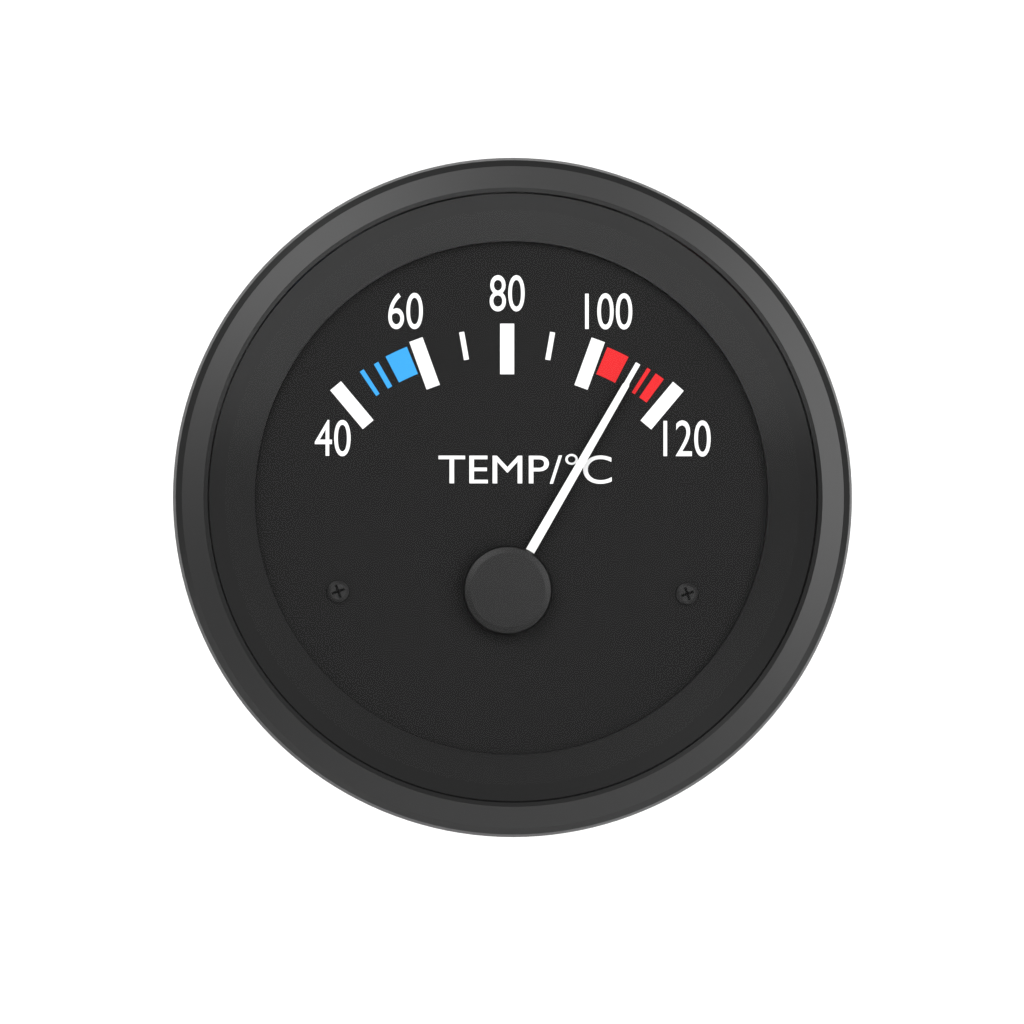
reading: 110 °C
